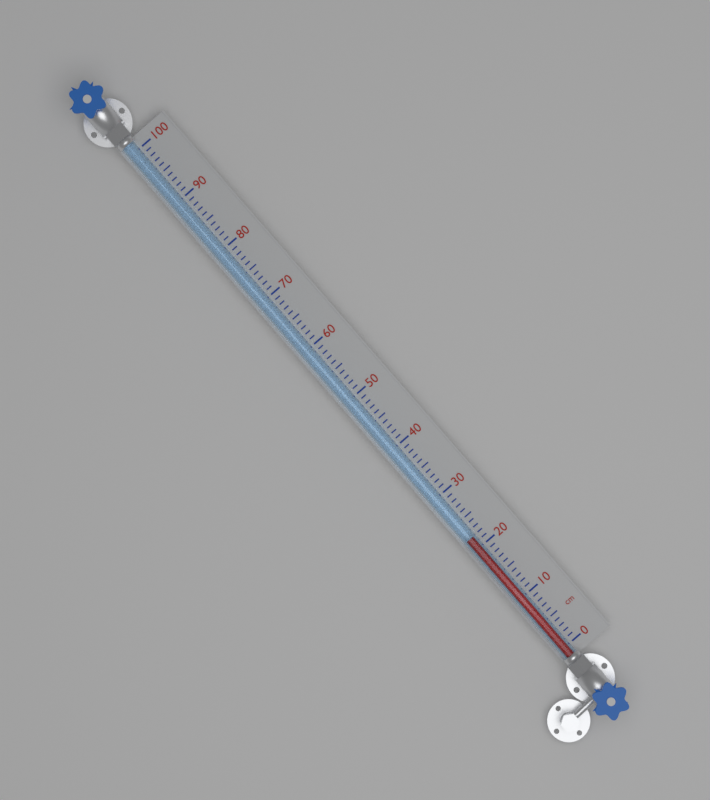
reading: 22 cm
